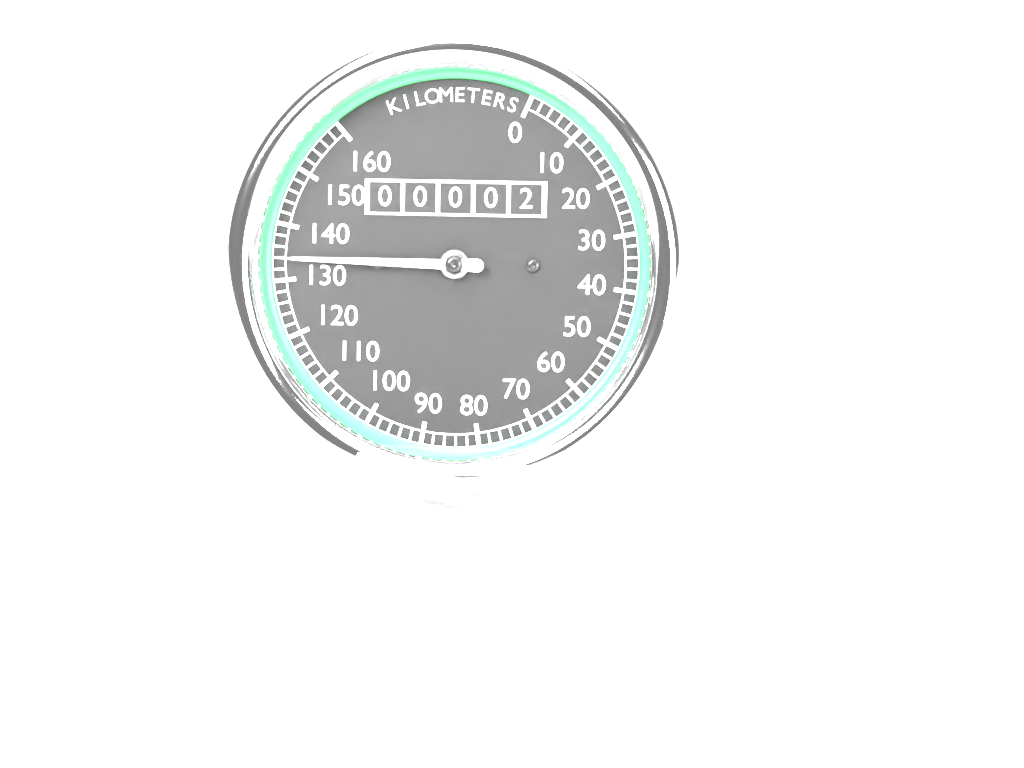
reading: 134 km/h
